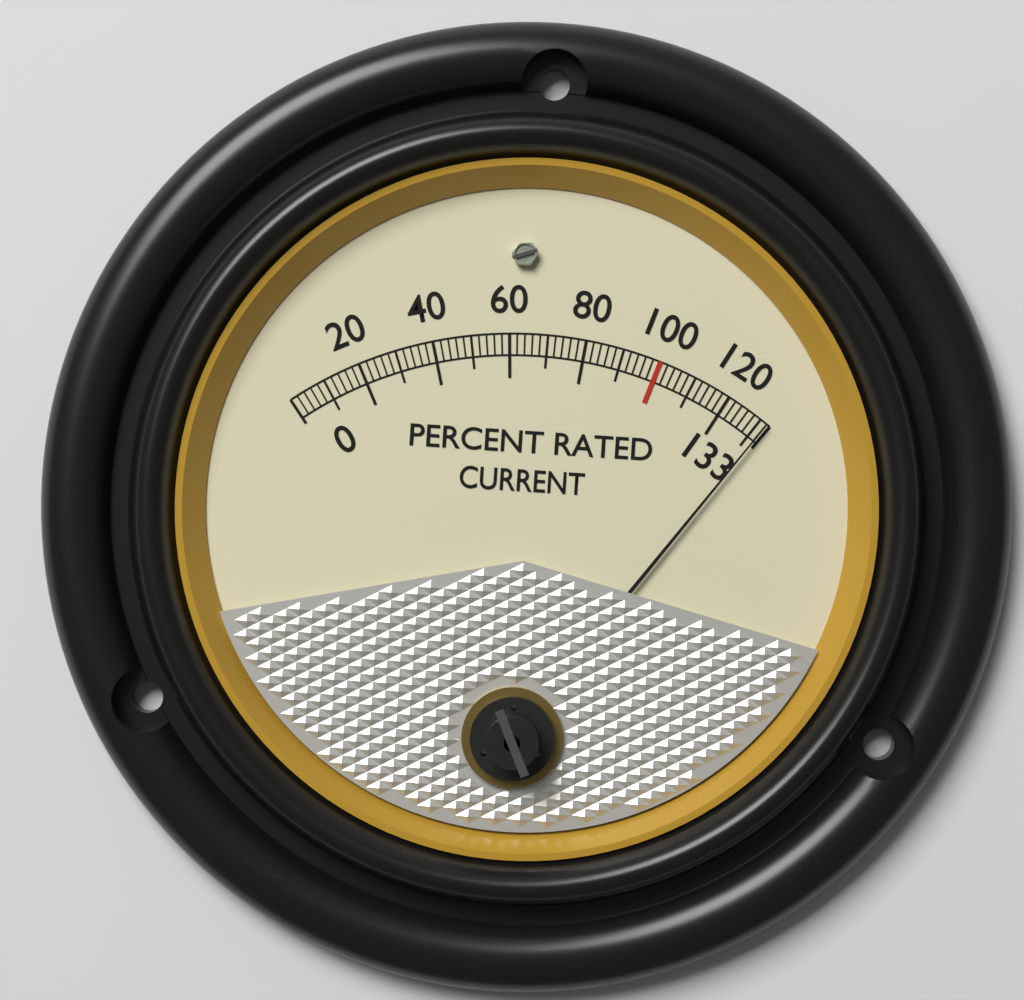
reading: 132 %
